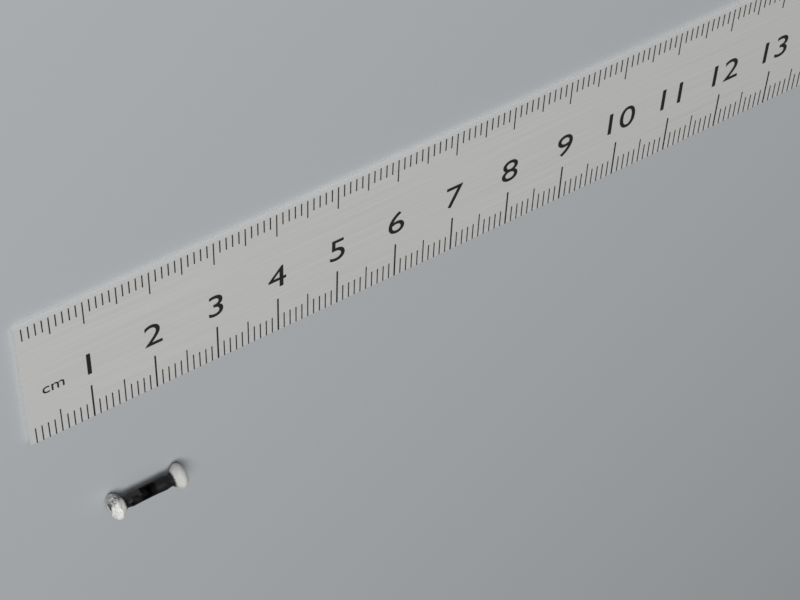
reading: 2.3 cm
